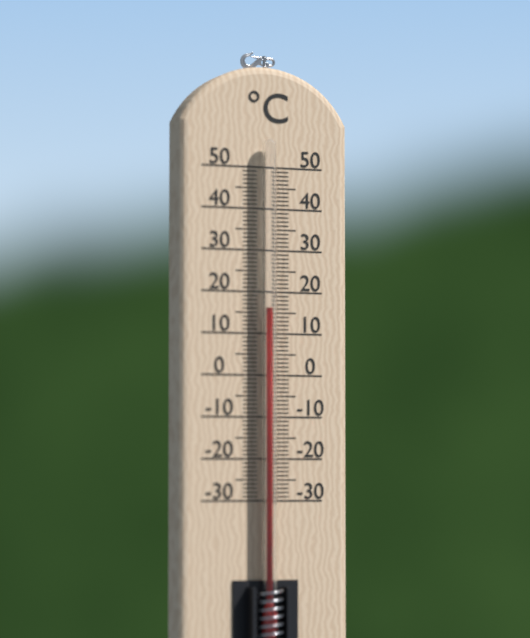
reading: 16 °C
